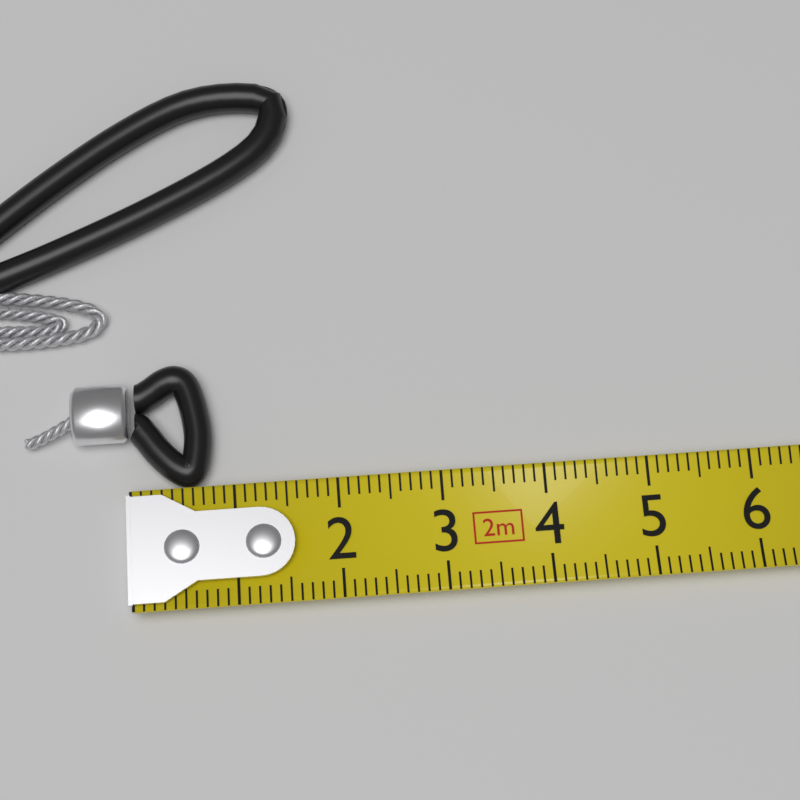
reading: 0.8 cm
